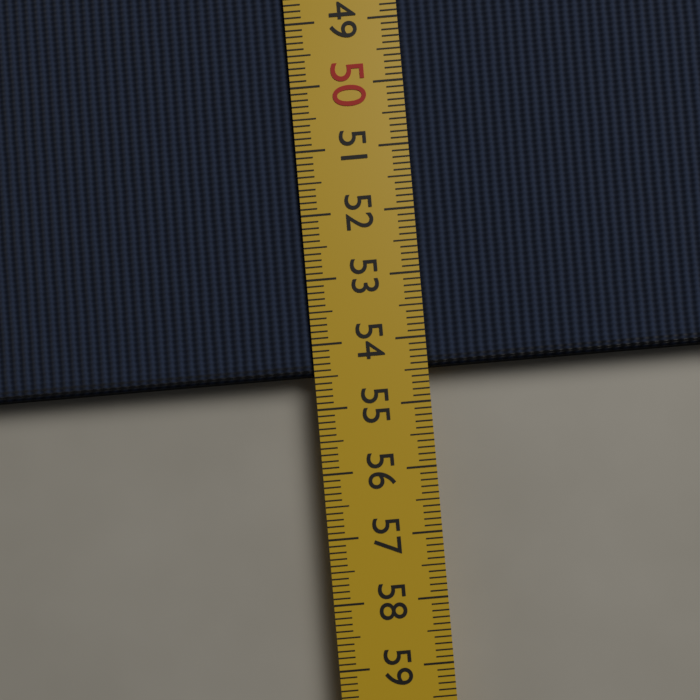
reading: 54.5 cm
